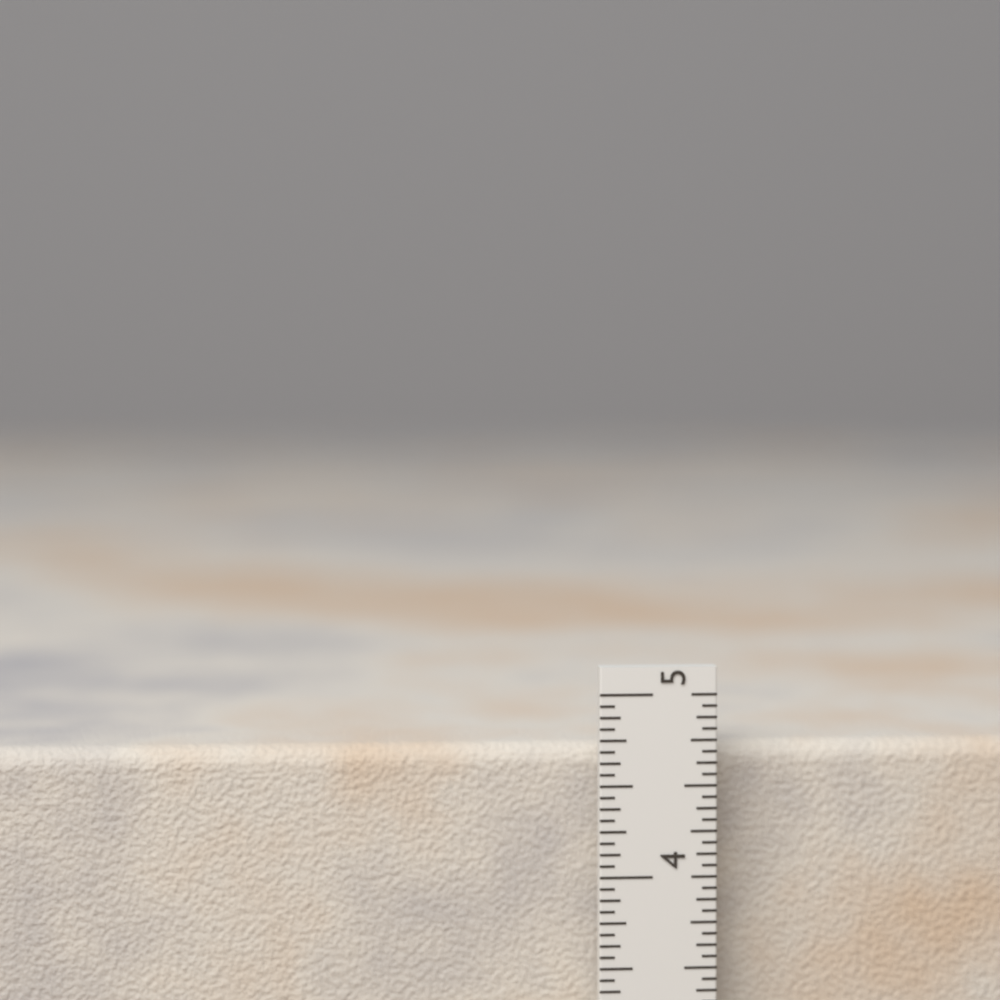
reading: 4.6875 in
